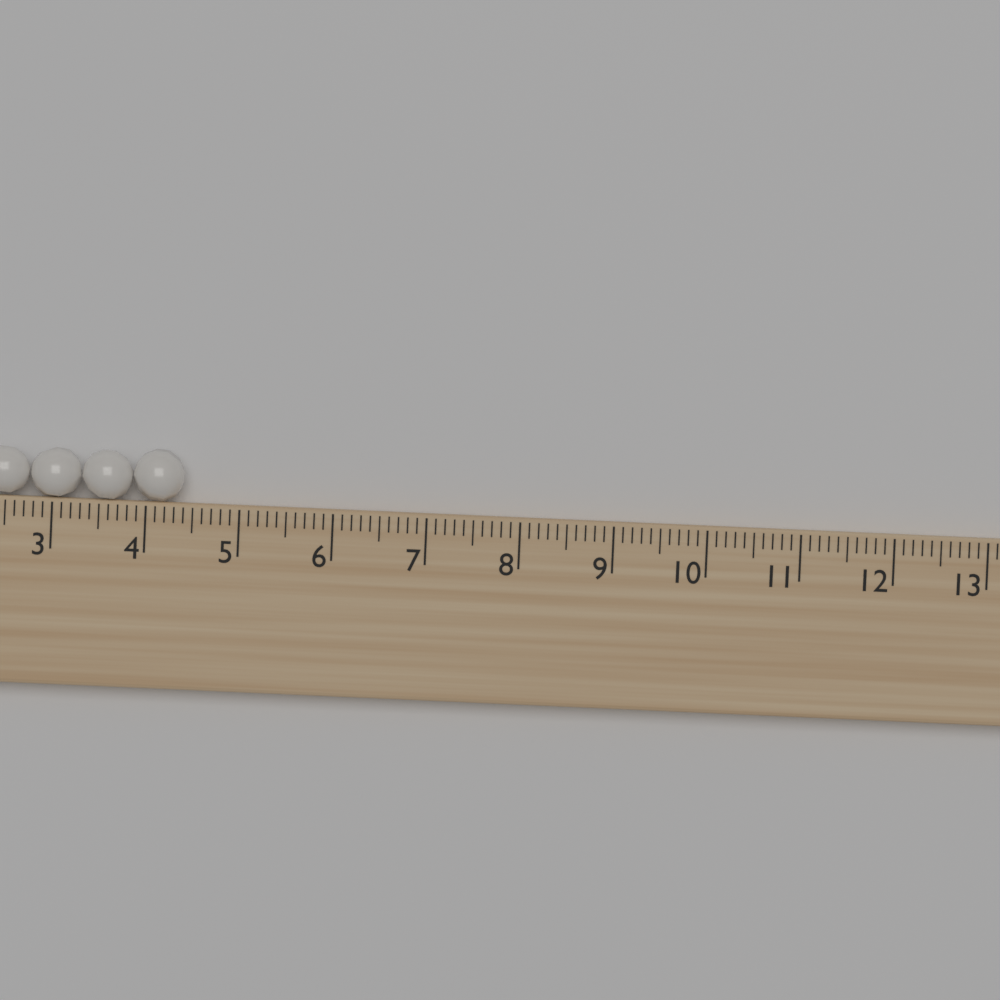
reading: 4.4 (no unit)
